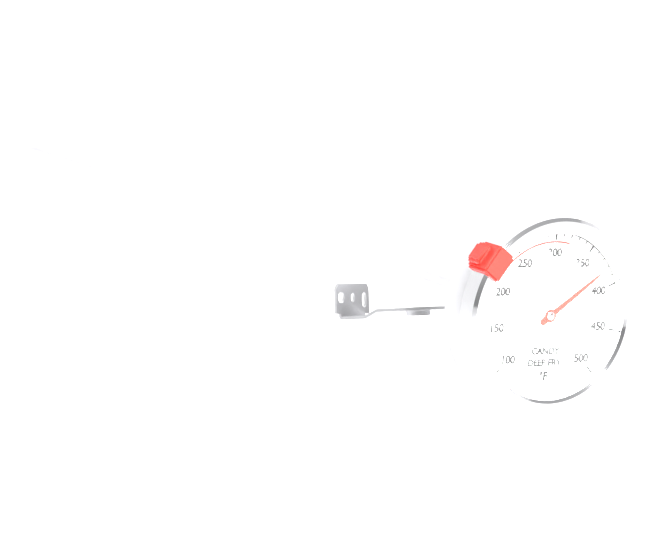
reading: 380 °F
